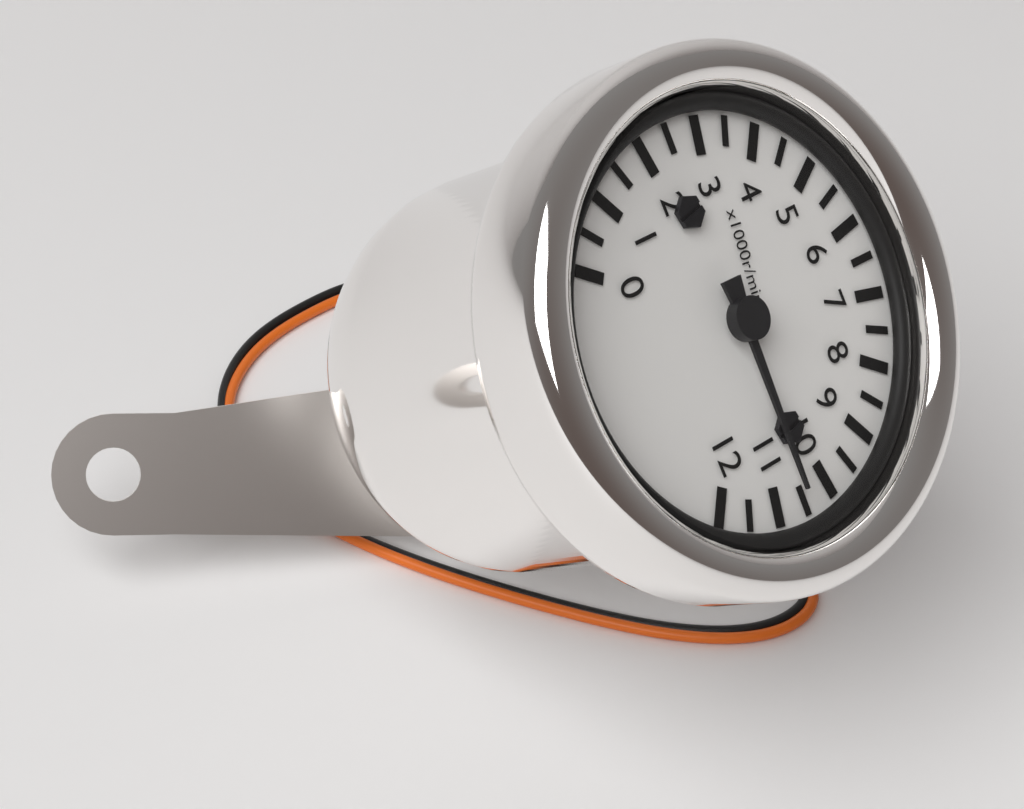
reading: 10500 r/min
